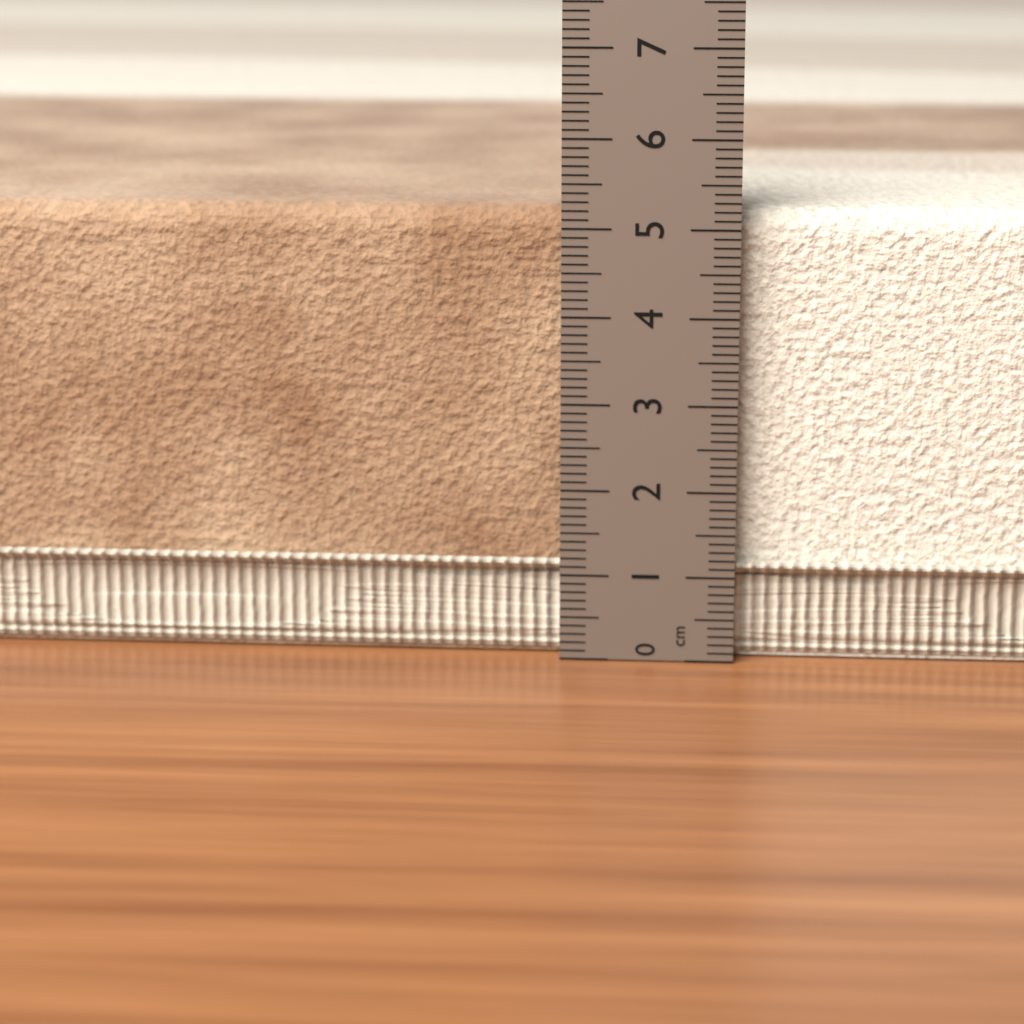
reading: 5.2 cm
